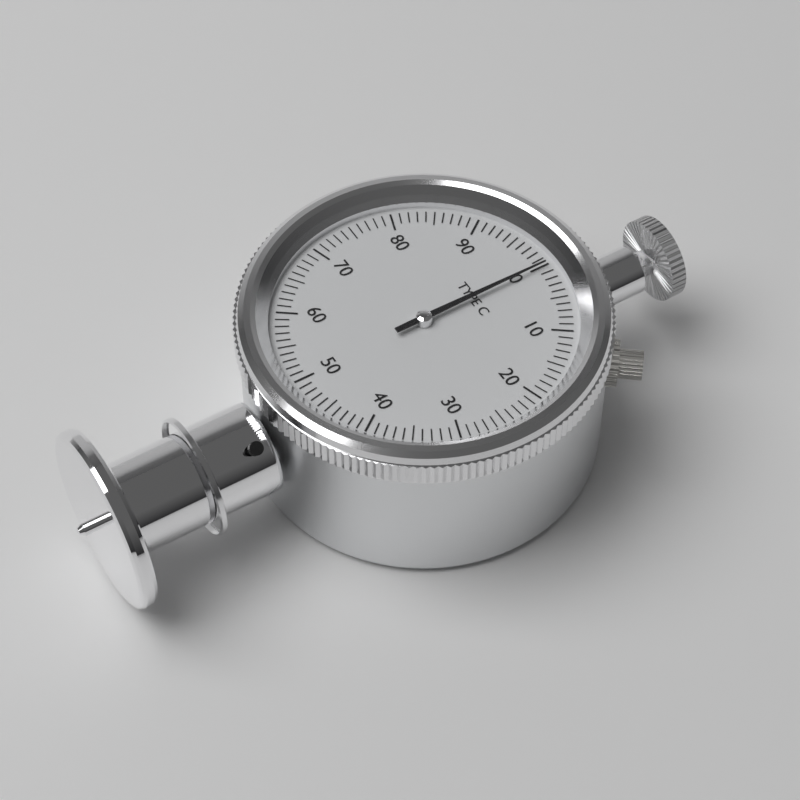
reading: 0 (no unit)
